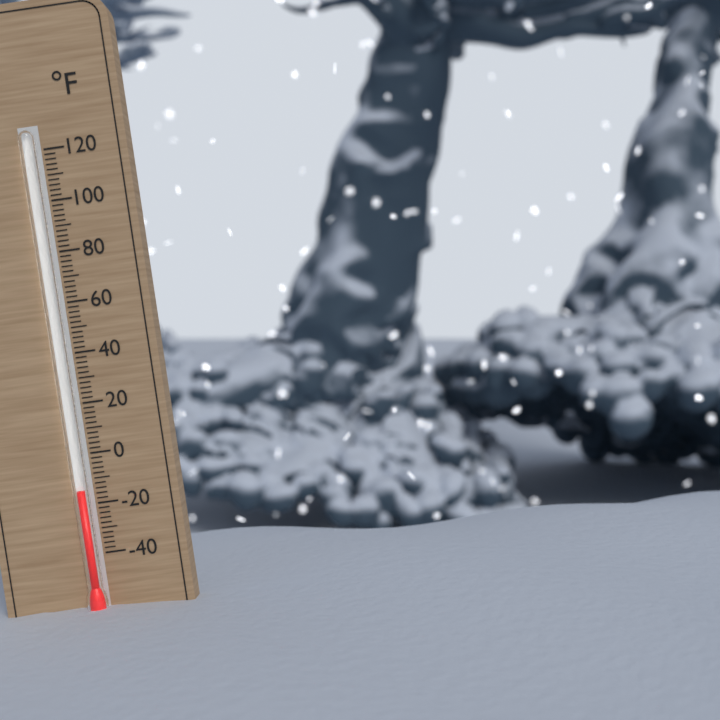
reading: -14 °F
